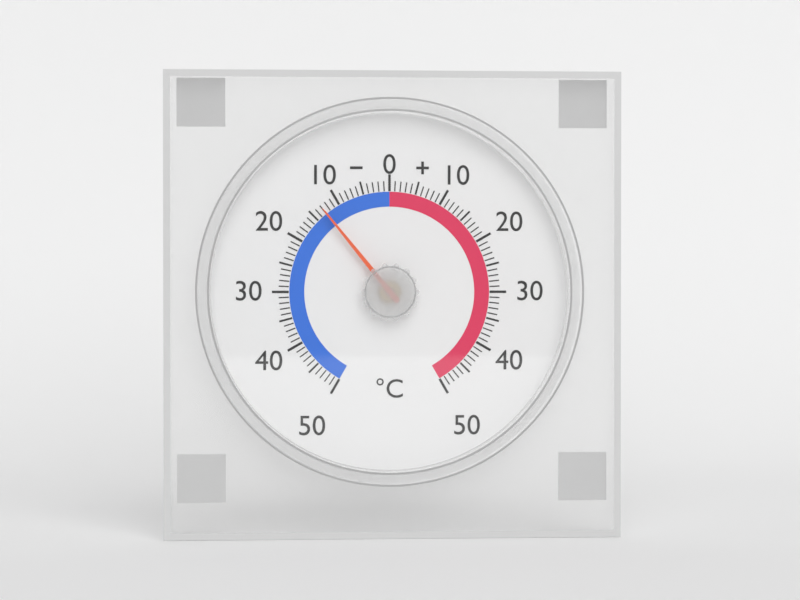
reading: -13 °C
